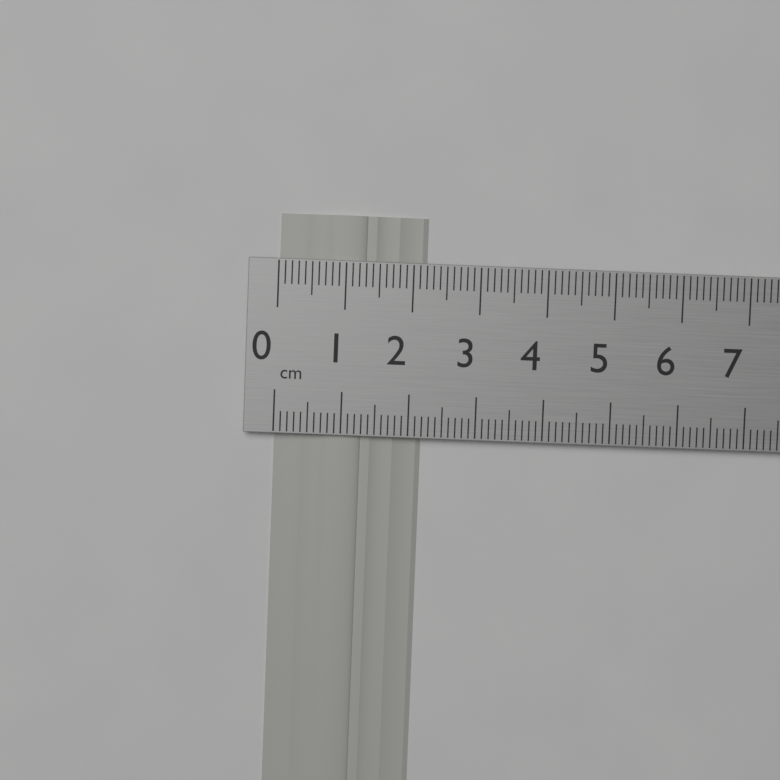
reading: 2.2 cm
